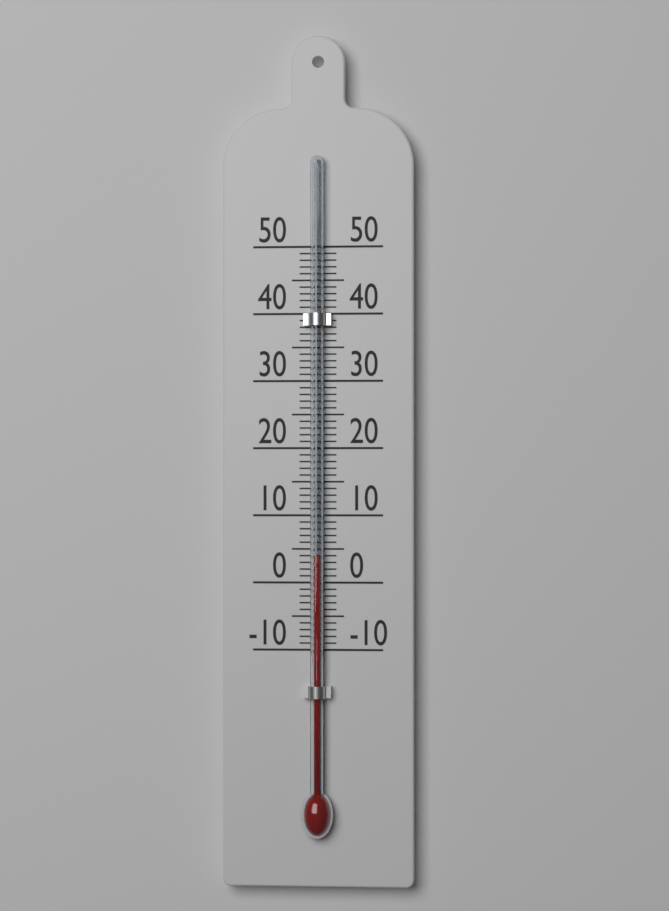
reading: 4 (no unit)
